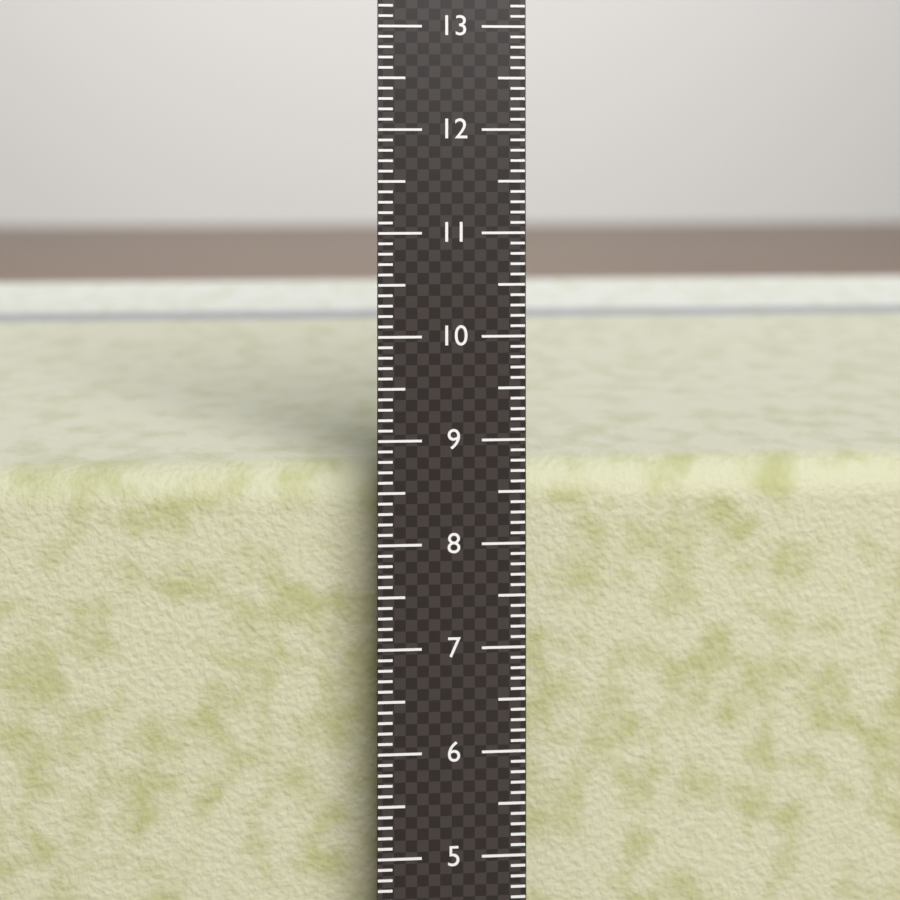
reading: 8.6 cm
